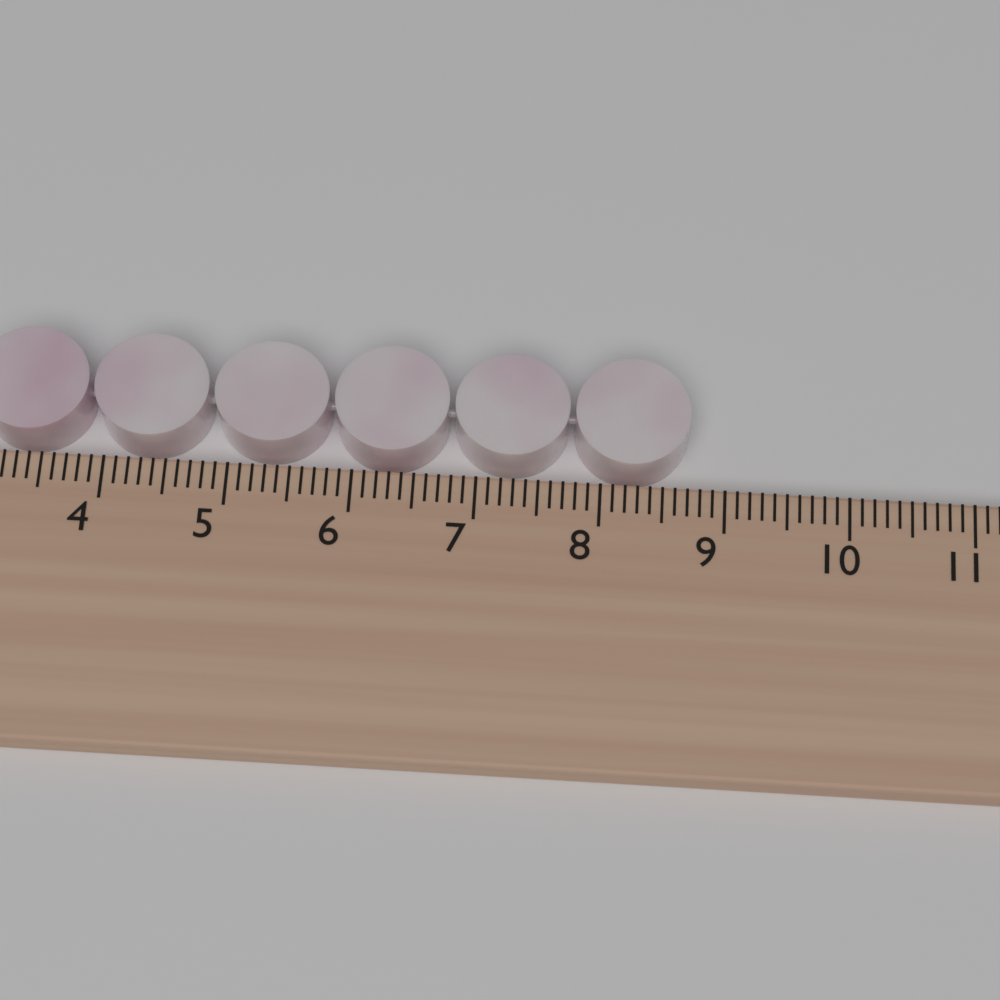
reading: 8.7 cm
